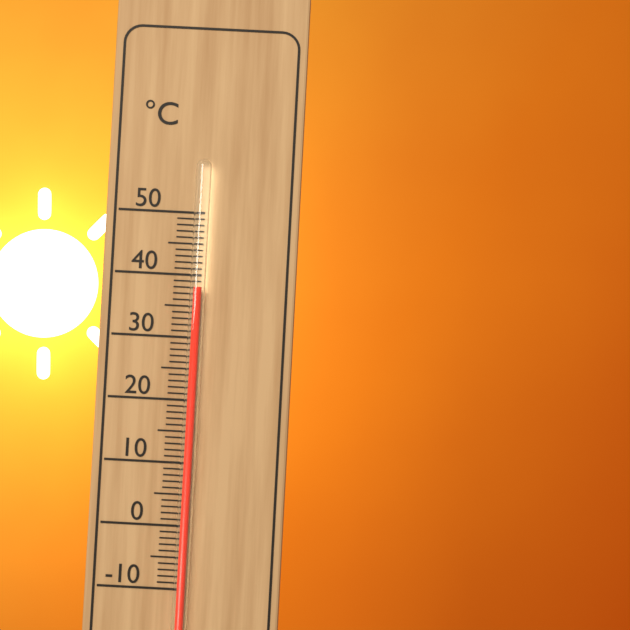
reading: 38 °C
